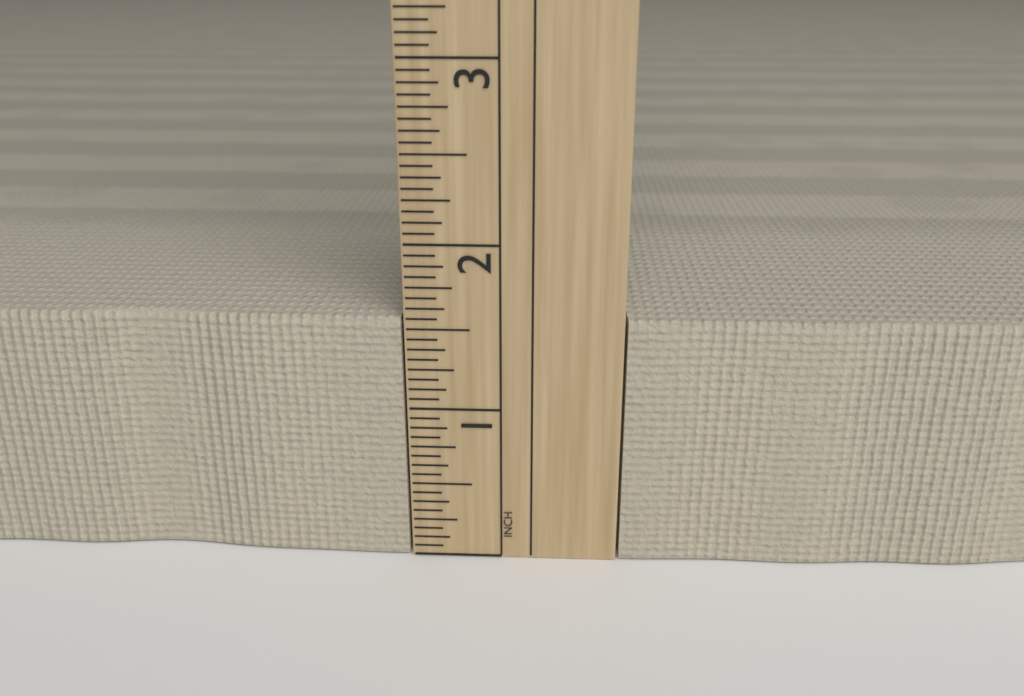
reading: 1.5625 in
